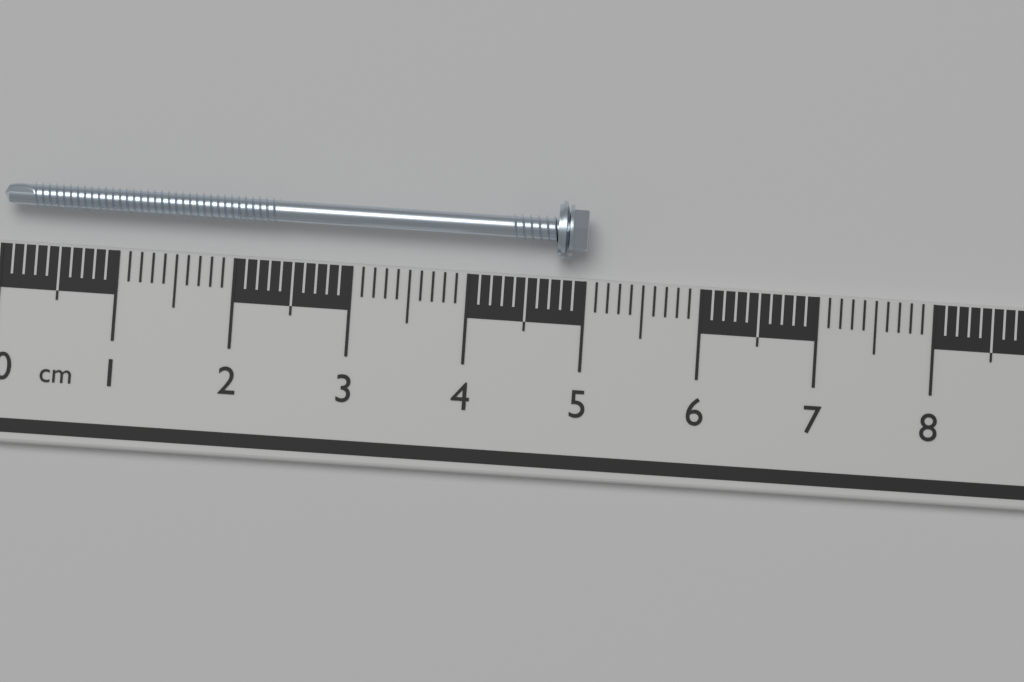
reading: 5.0 cm
